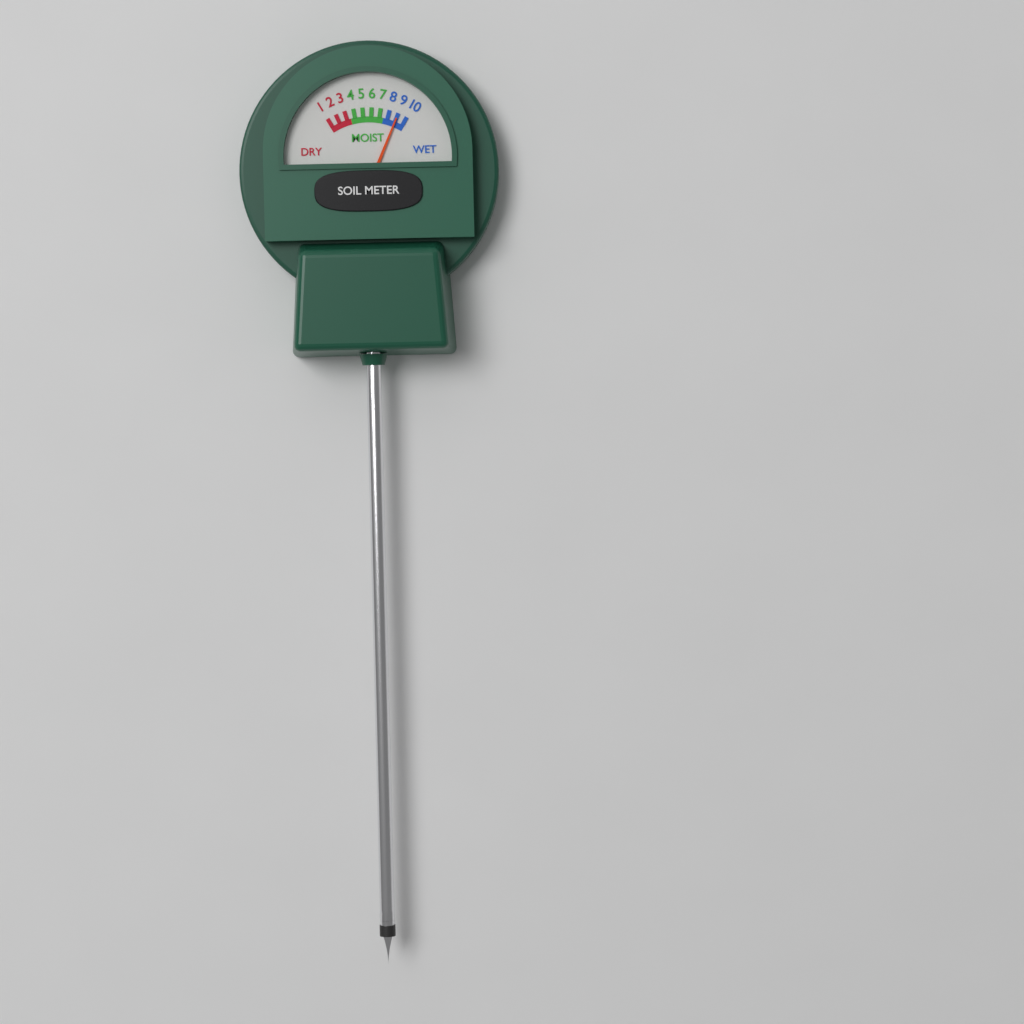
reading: 9 (no unit)
